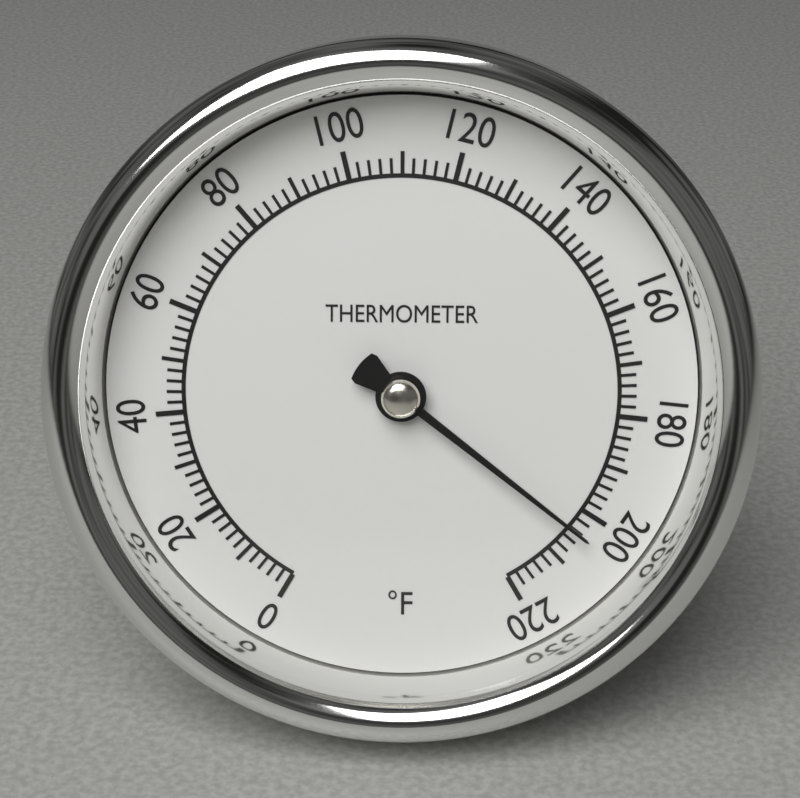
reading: 204 °F
